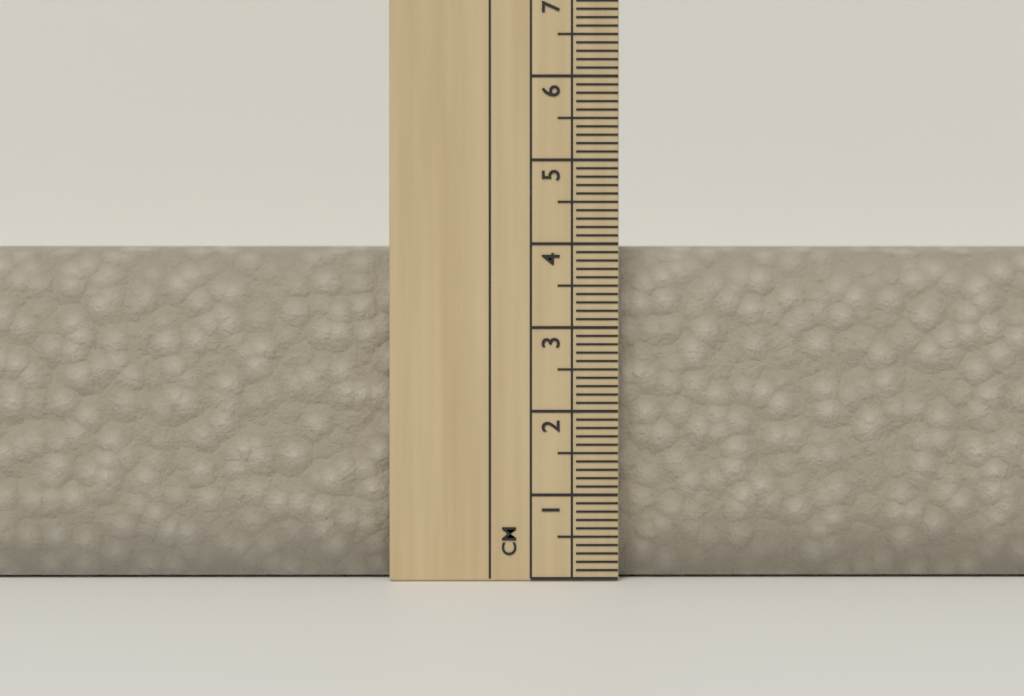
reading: 4.0 cm
